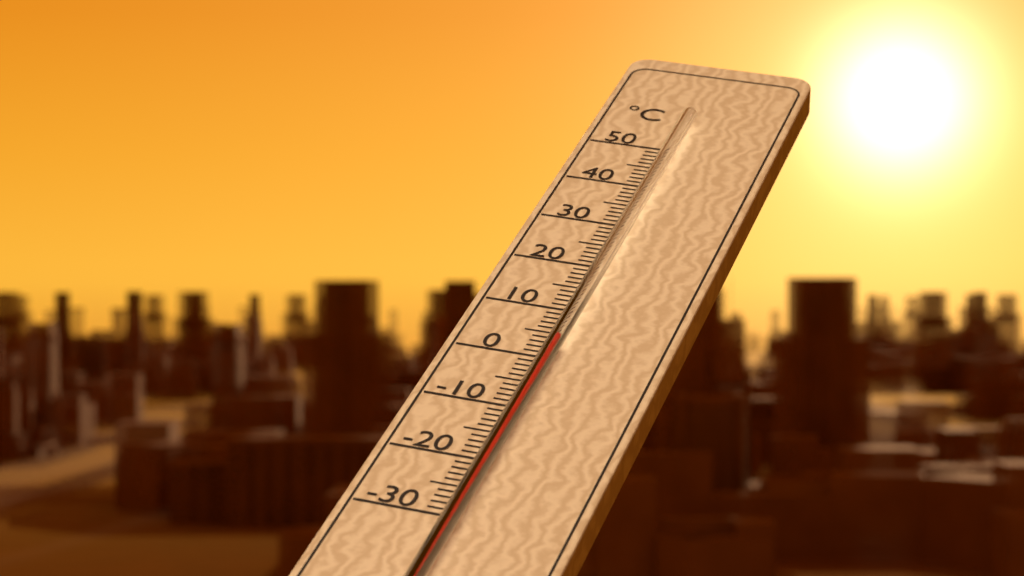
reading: 2 °C
